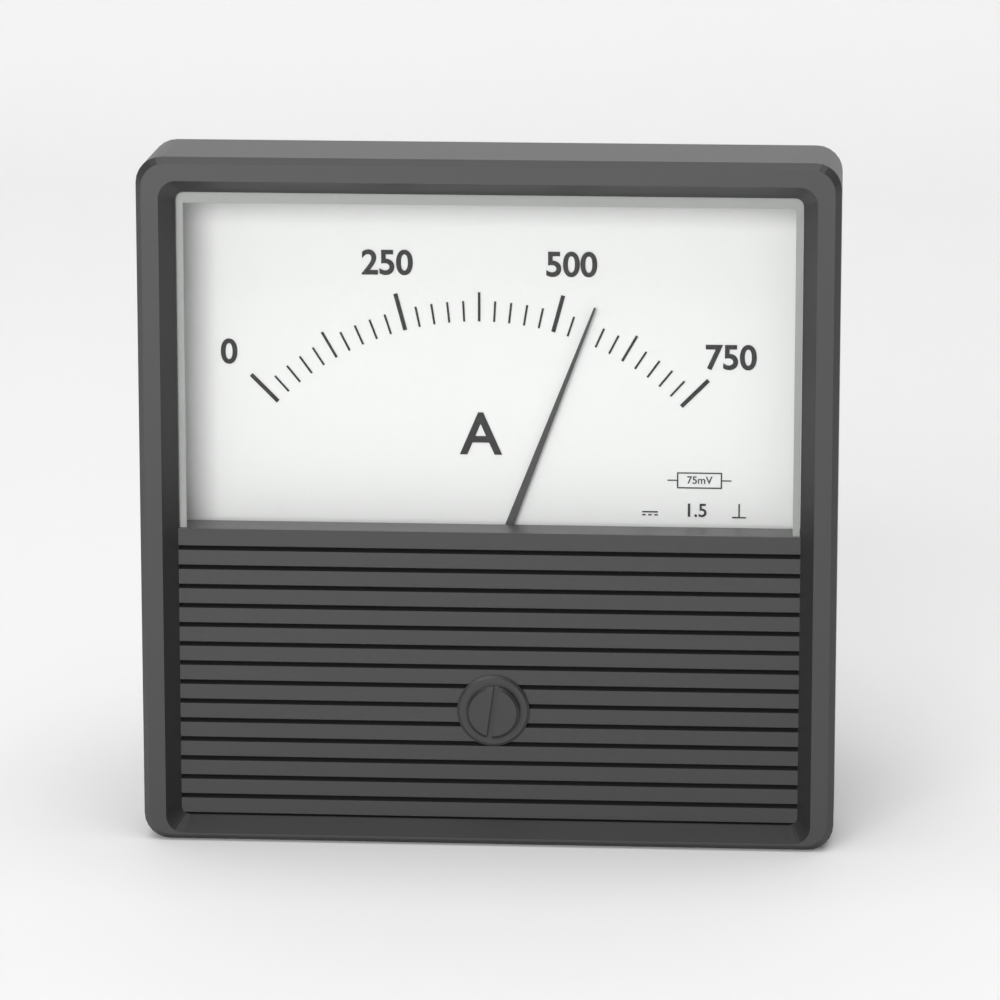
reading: 550 A
